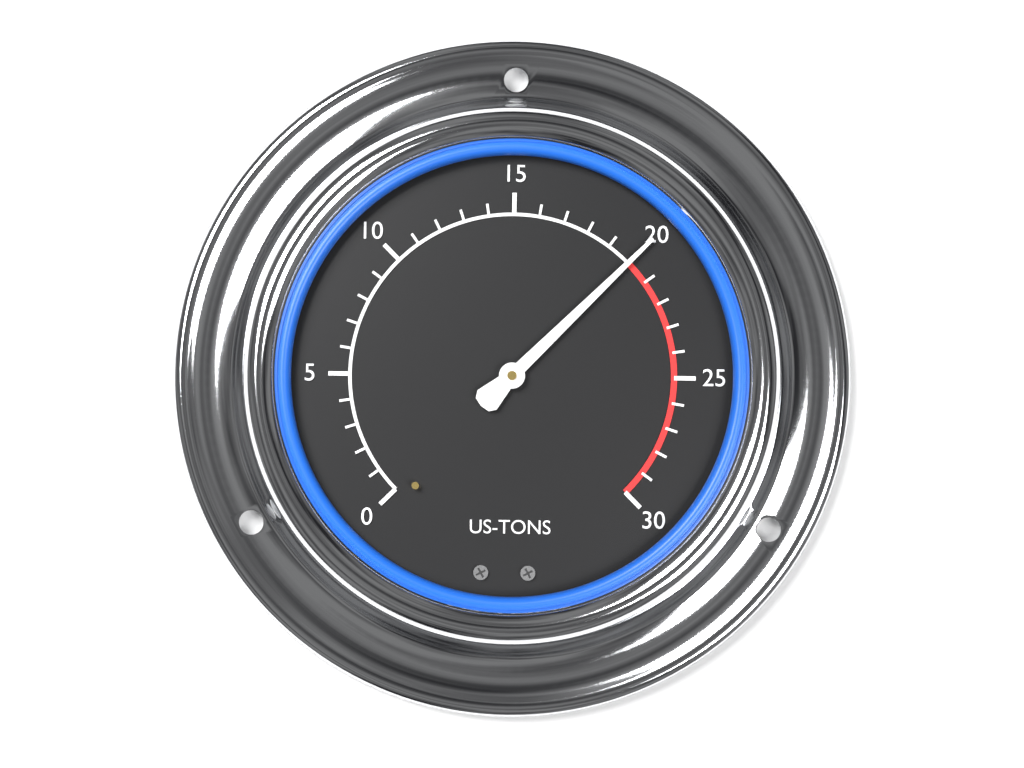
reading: 20 US-TONS
